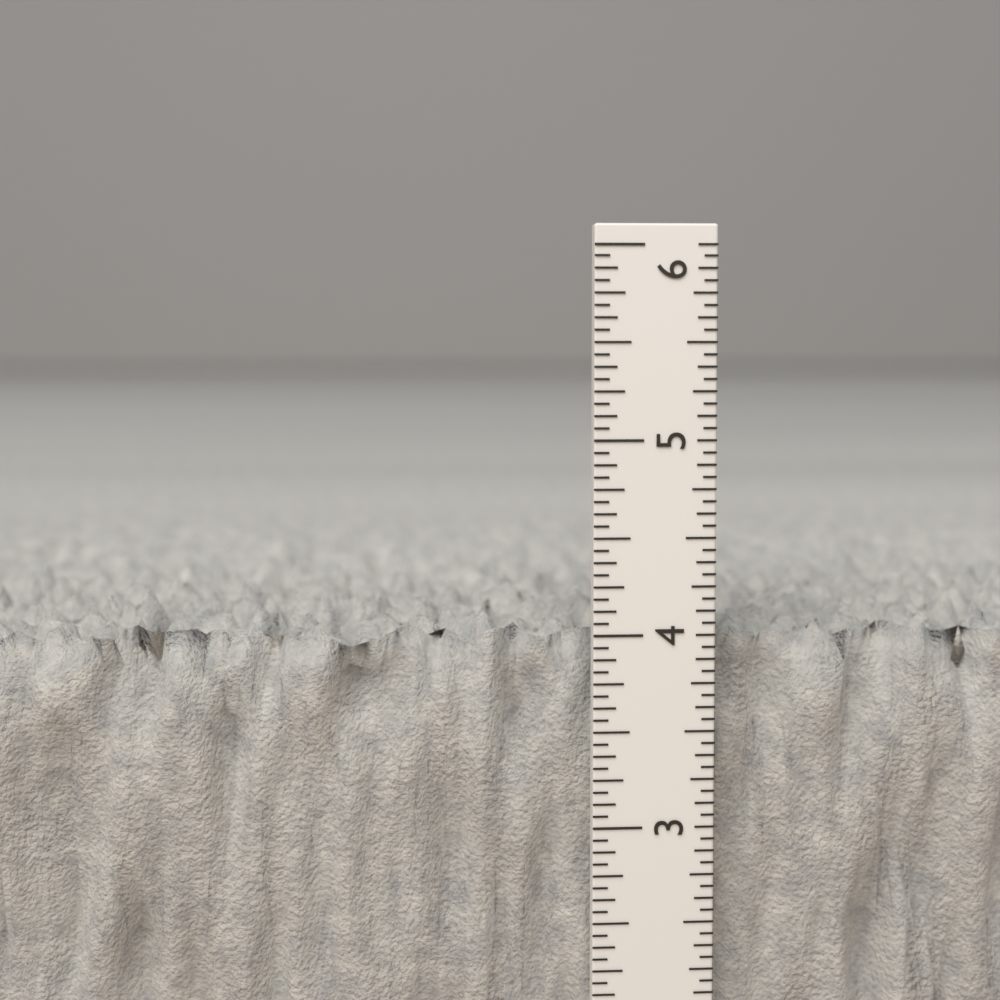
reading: 4.0625 in
